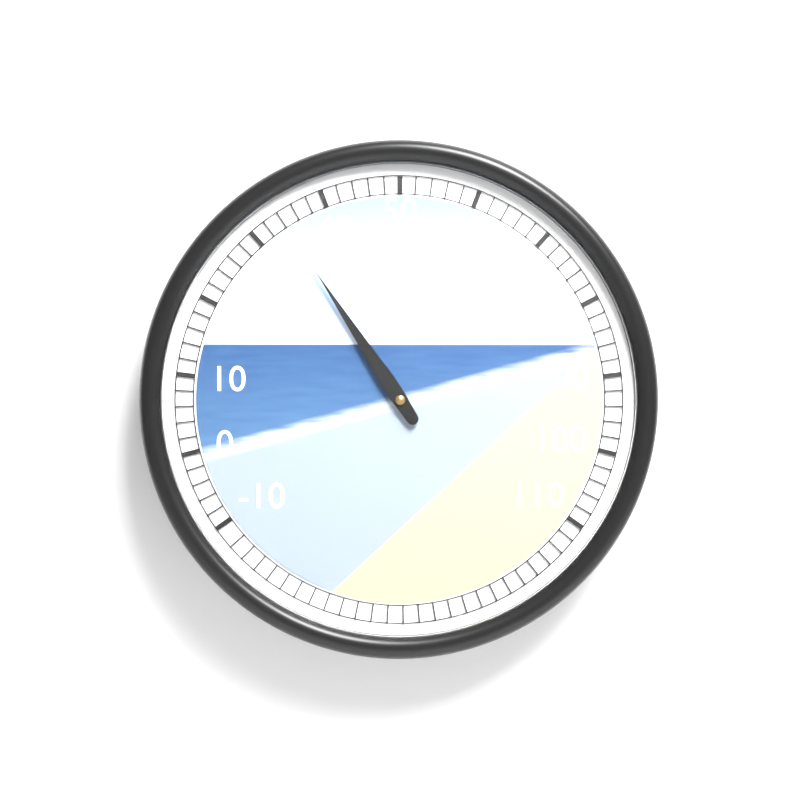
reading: 34 (no unit)
